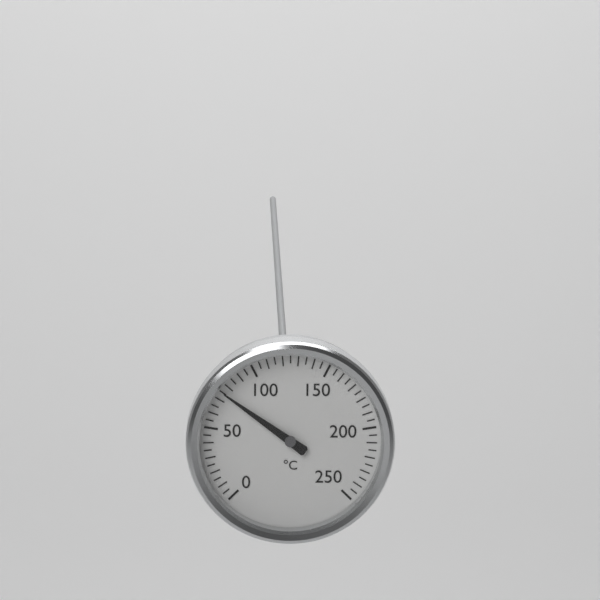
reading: 75 °C
